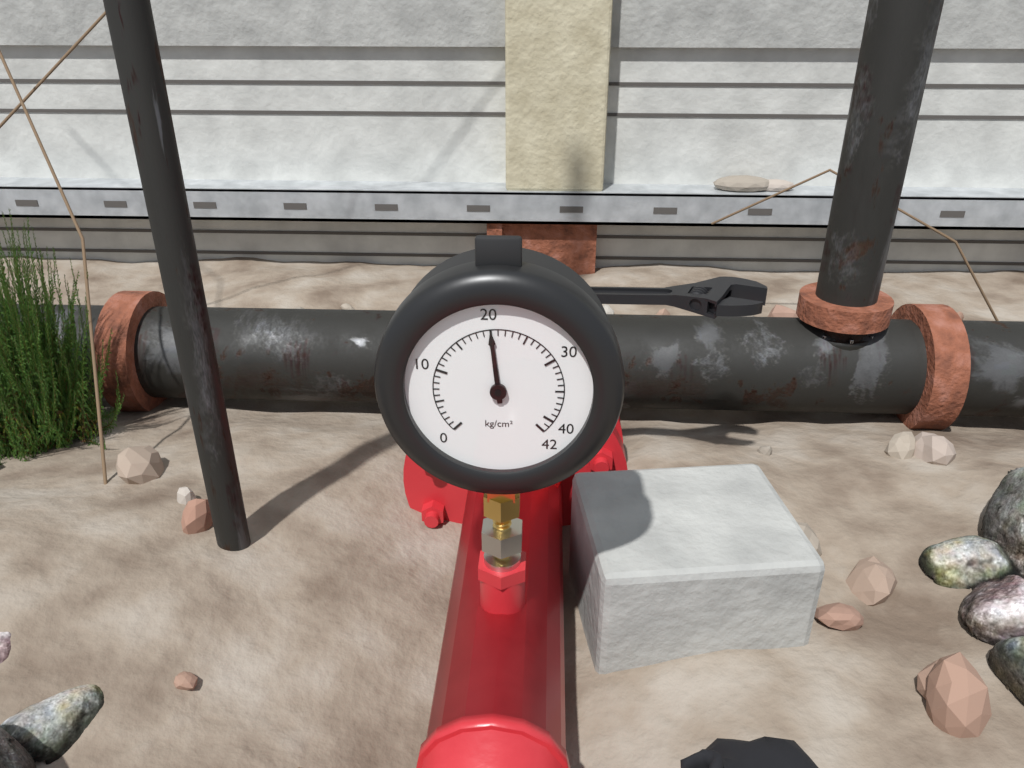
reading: 20 kg/cm²
